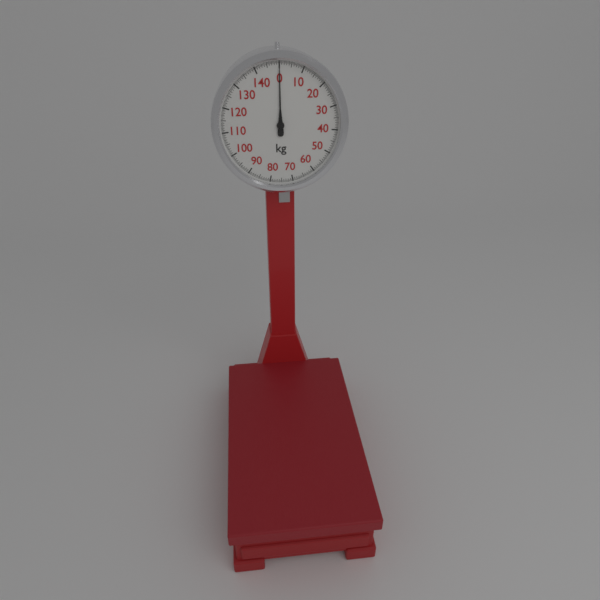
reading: 0.0 kg
